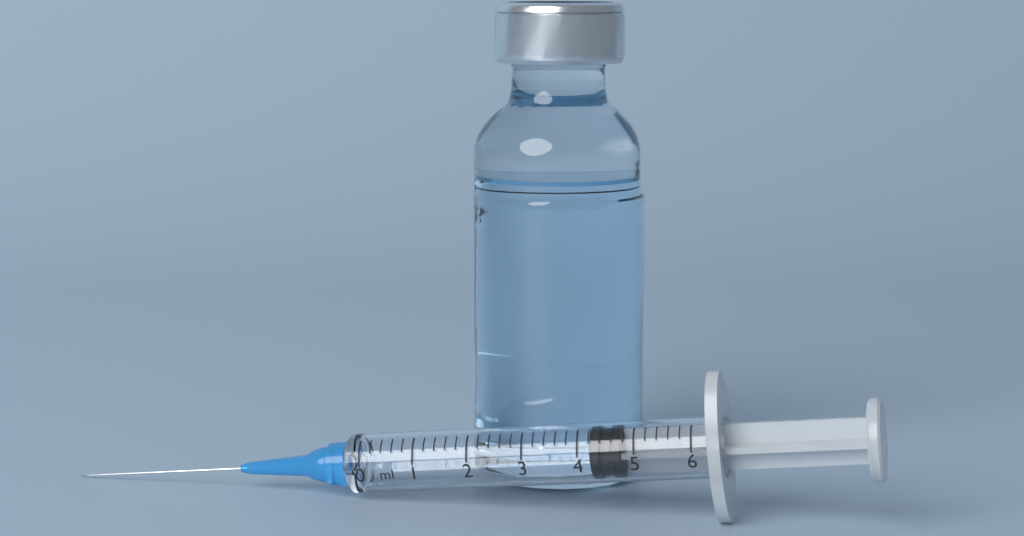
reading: 4.2 ml
